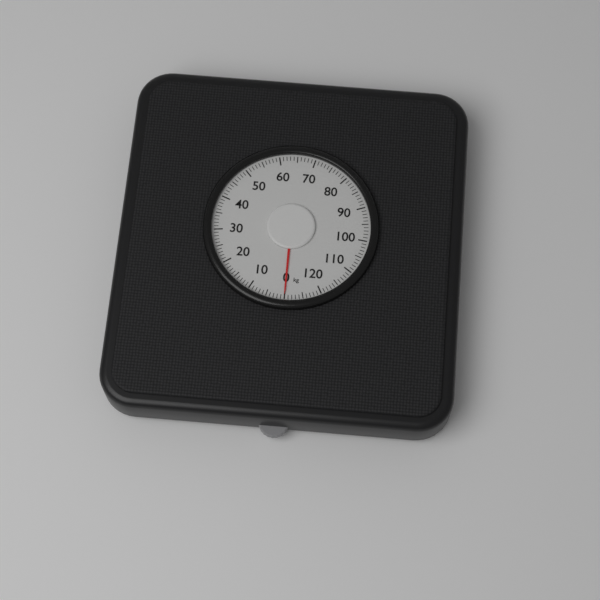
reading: 0 kg
